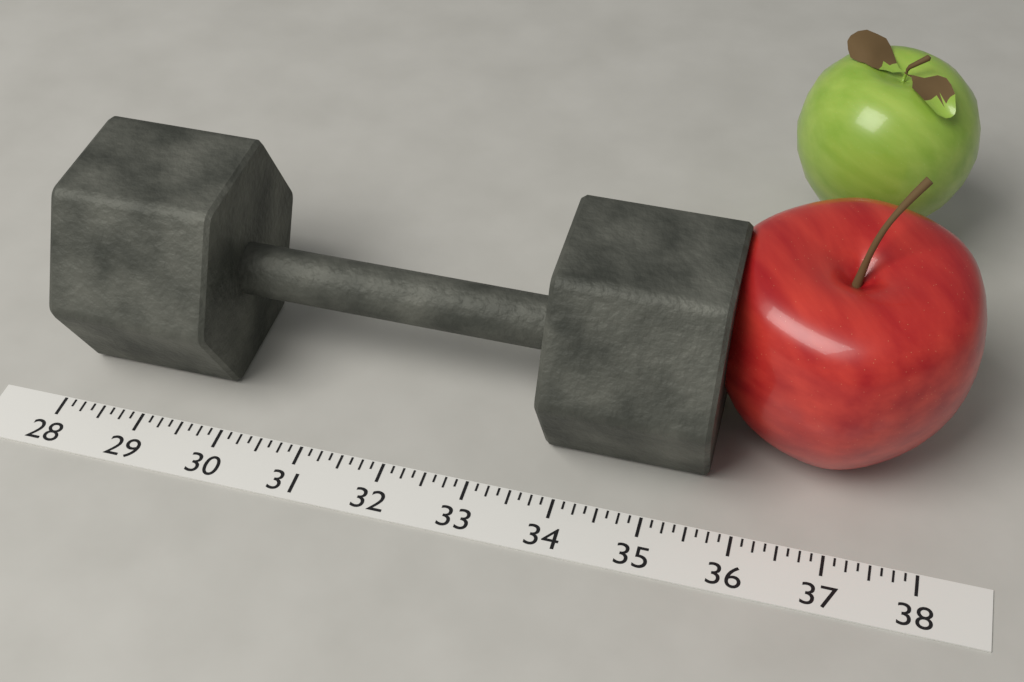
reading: 35.625 (no unit)
